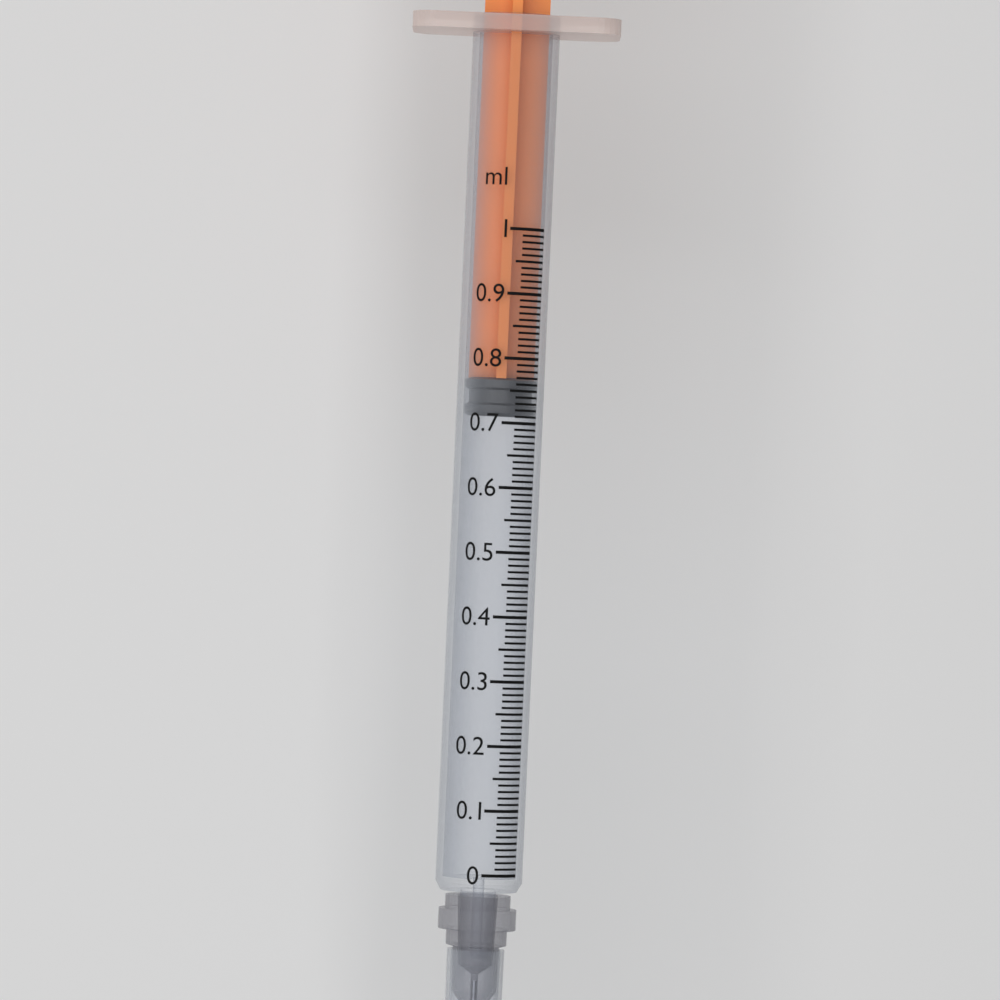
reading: 0.71 ml
